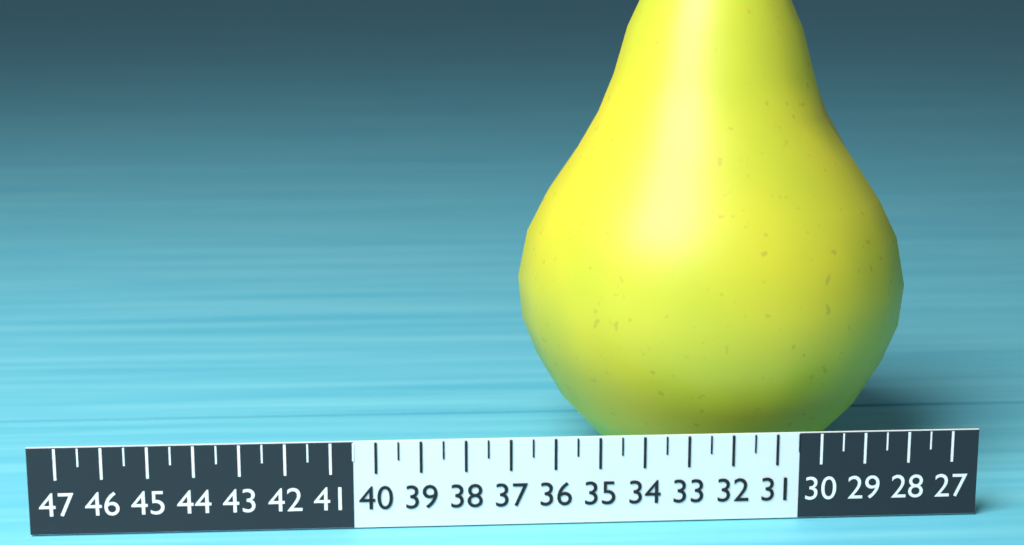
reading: 36.5 (no unit)
